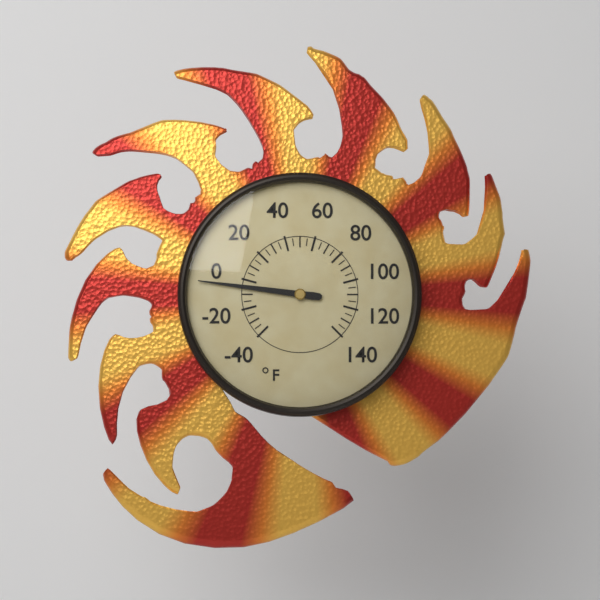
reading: -5 °F
